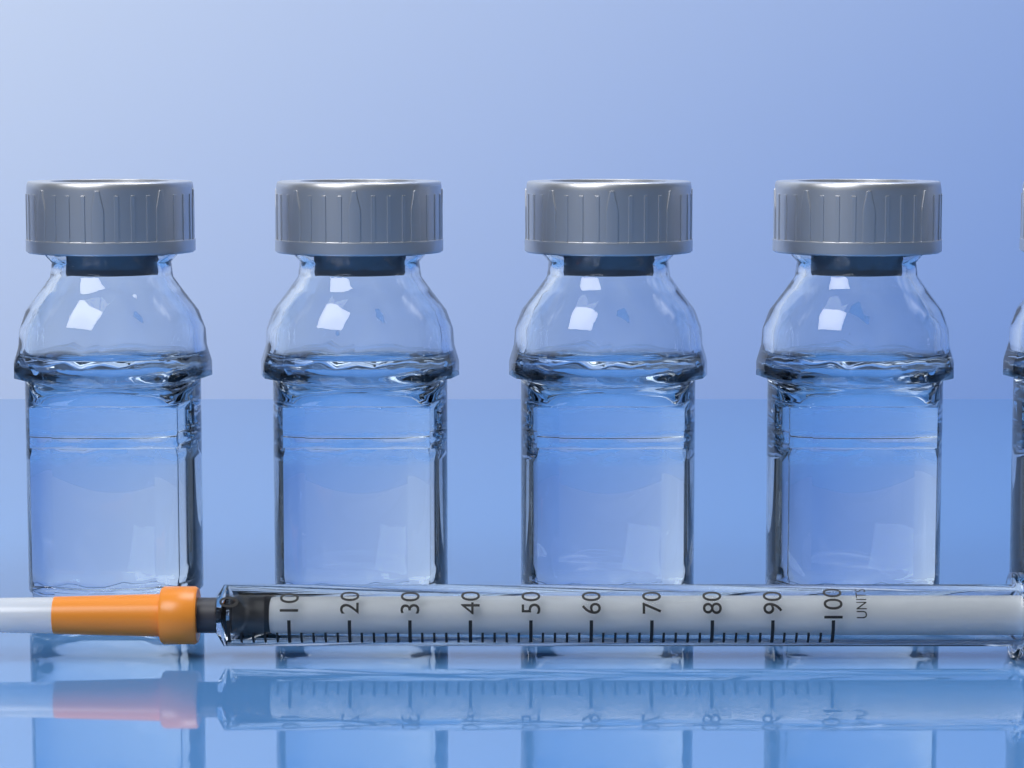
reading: 0 units
